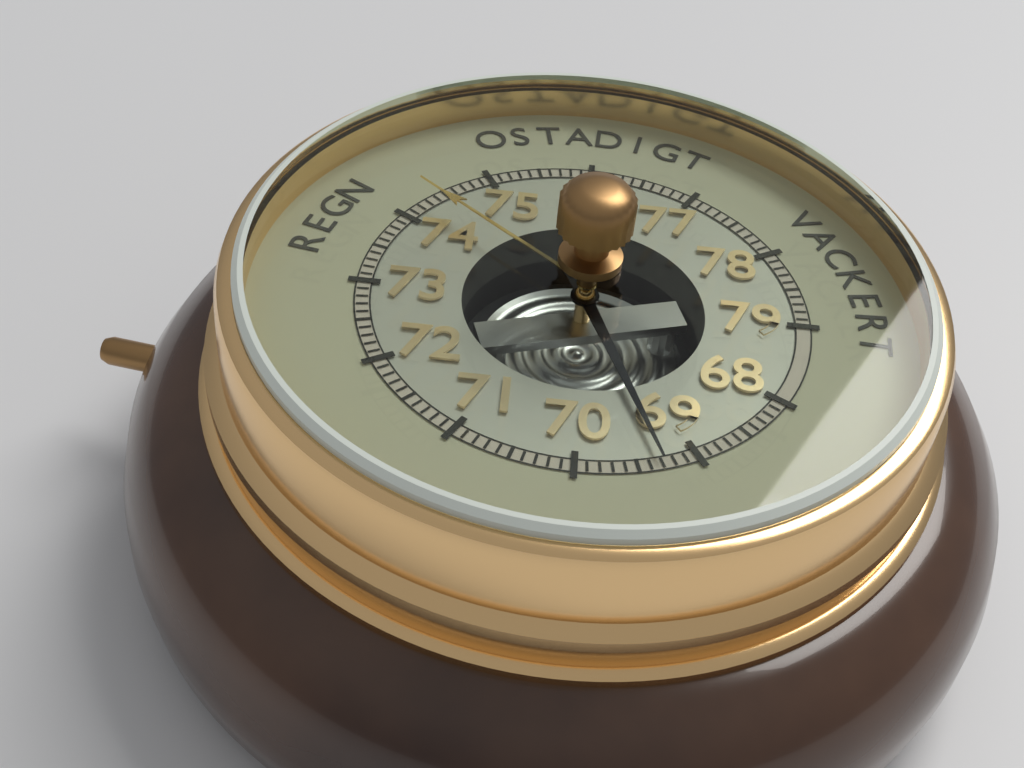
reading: 69.3 (no unit)
